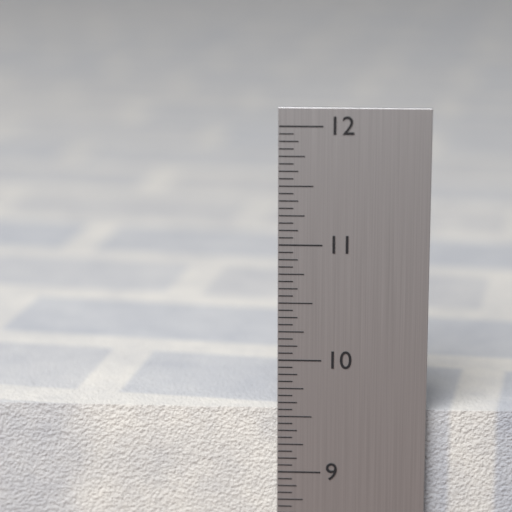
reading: 9.5625 in
